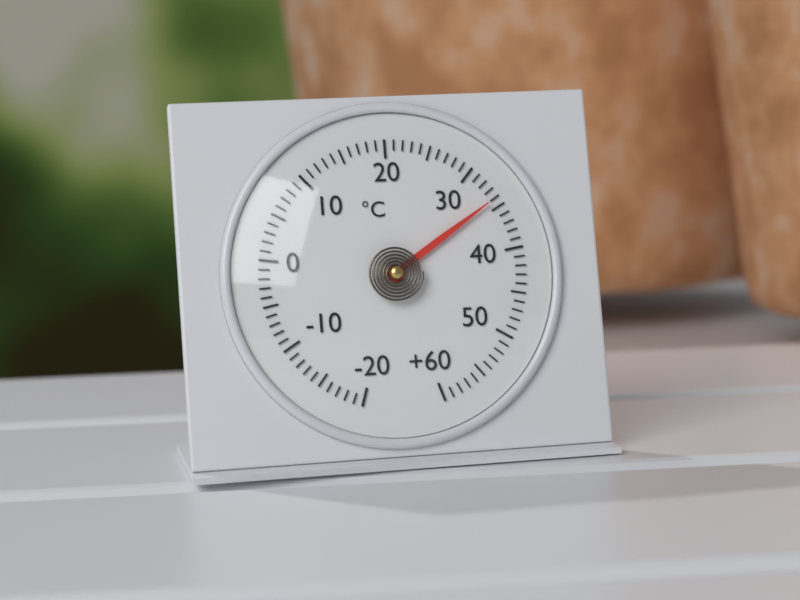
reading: 34 °C
